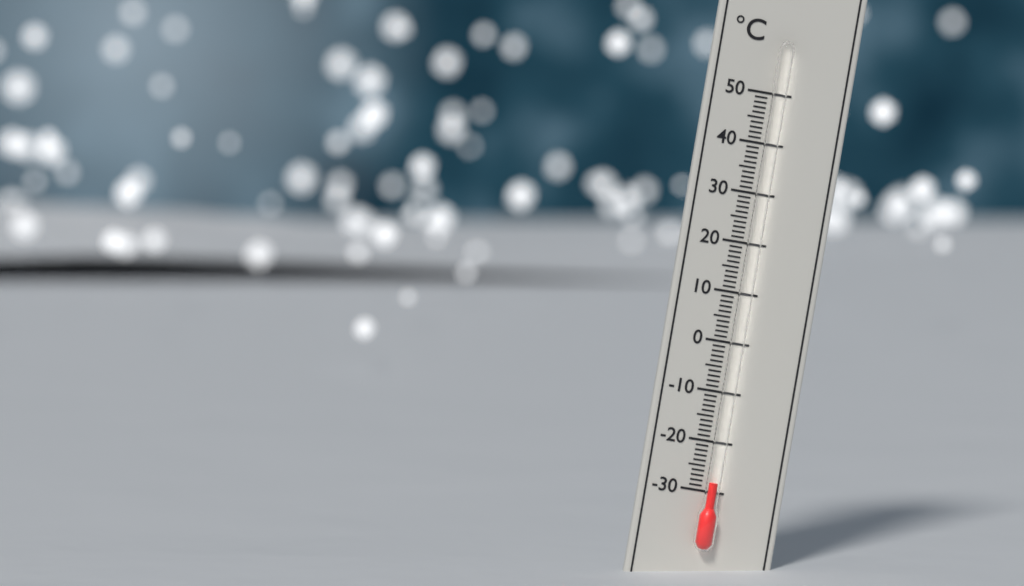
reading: -28 °C
